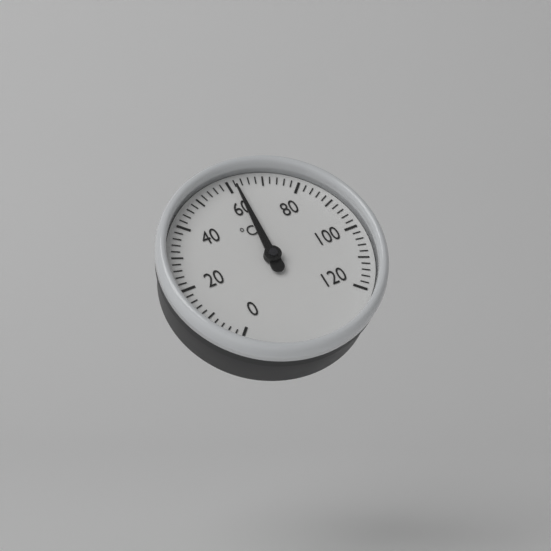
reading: 62 °C
